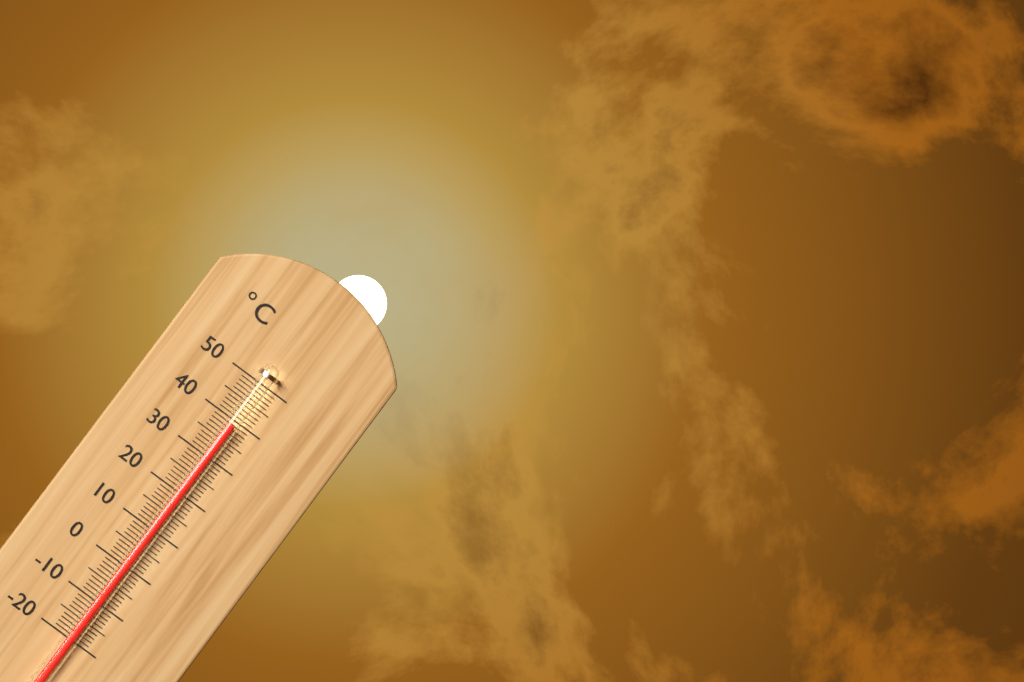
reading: 39 °C
